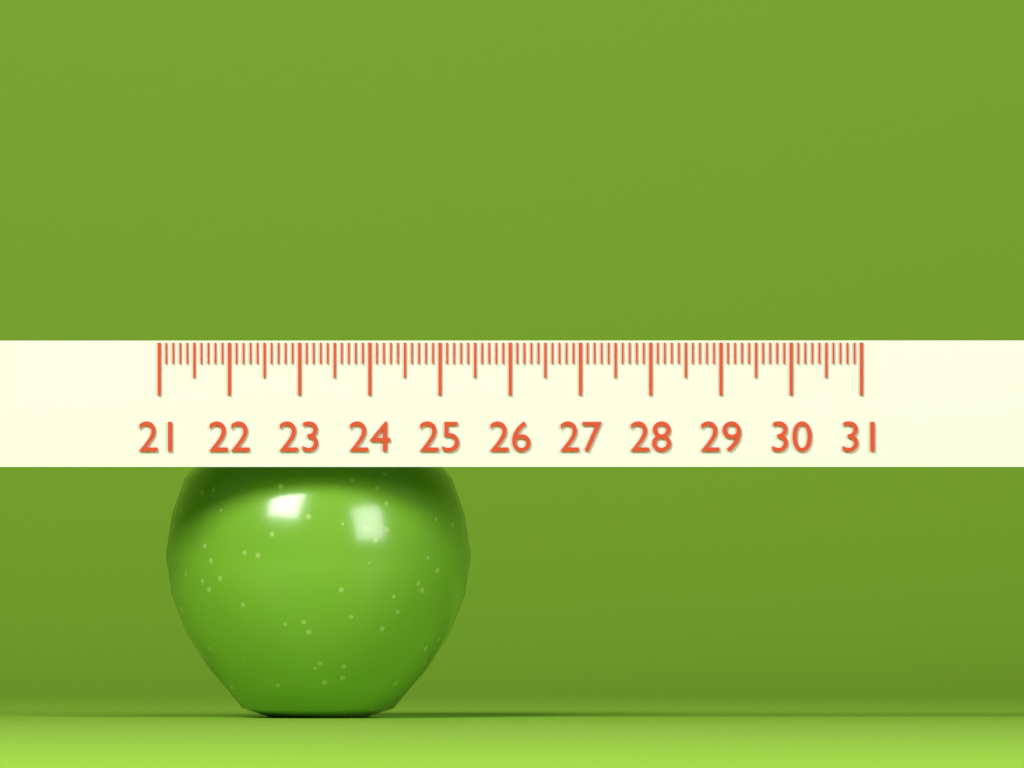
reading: 25.4 (no unit)
